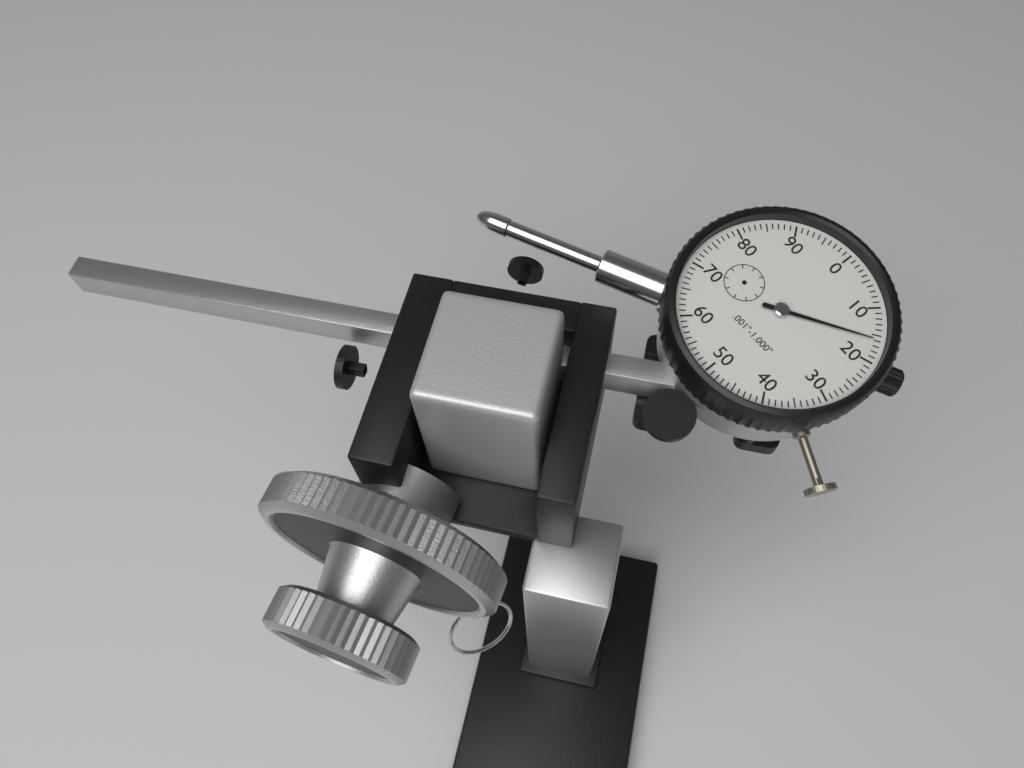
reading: 0.016 in
